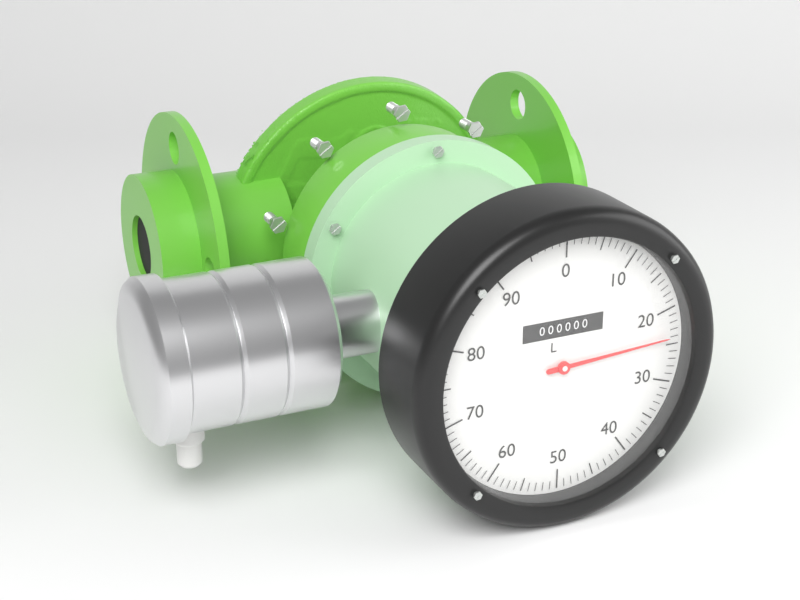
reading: 24 L
